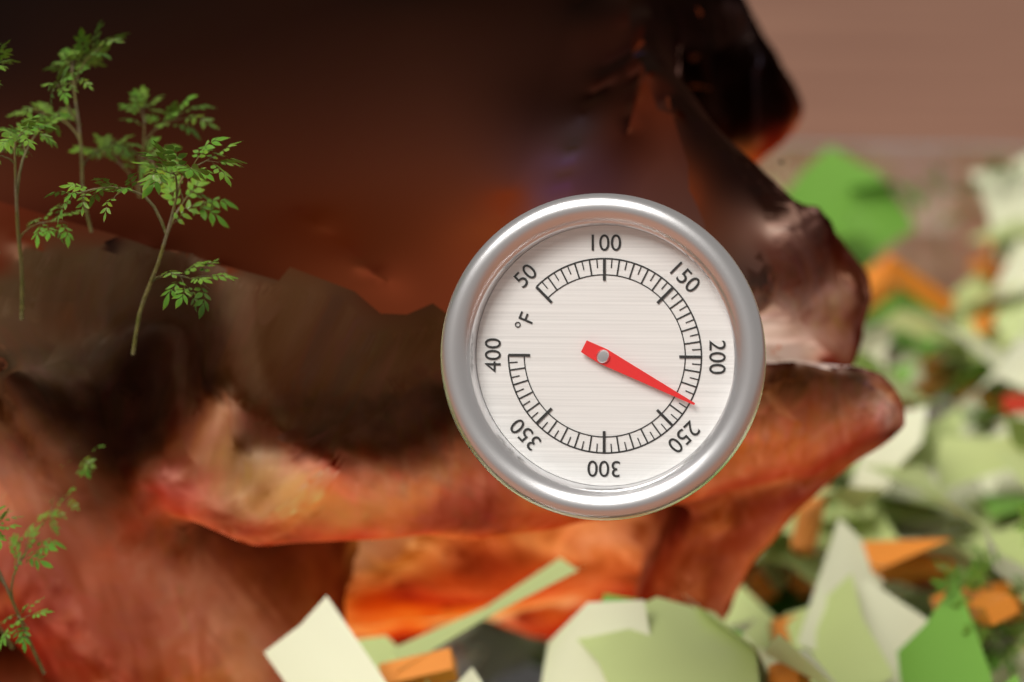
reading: 230 °F
